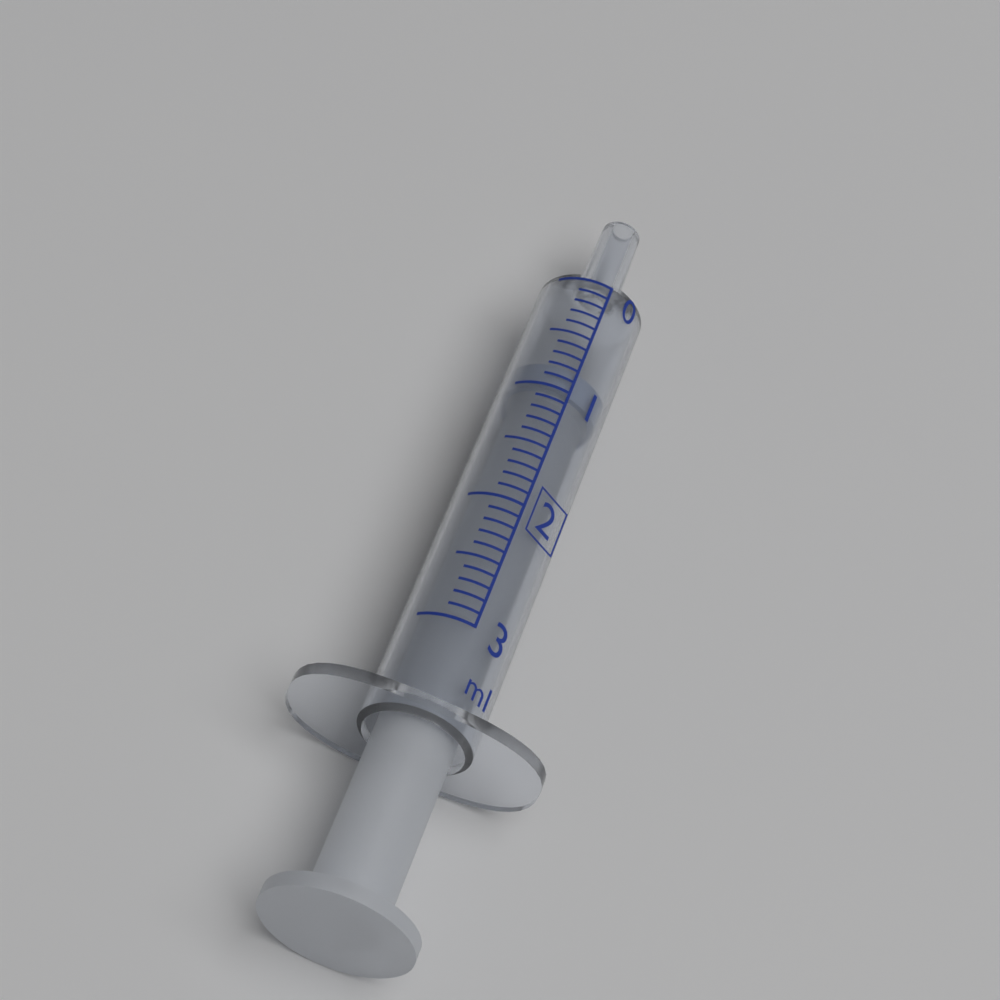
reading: 0.8 ml
